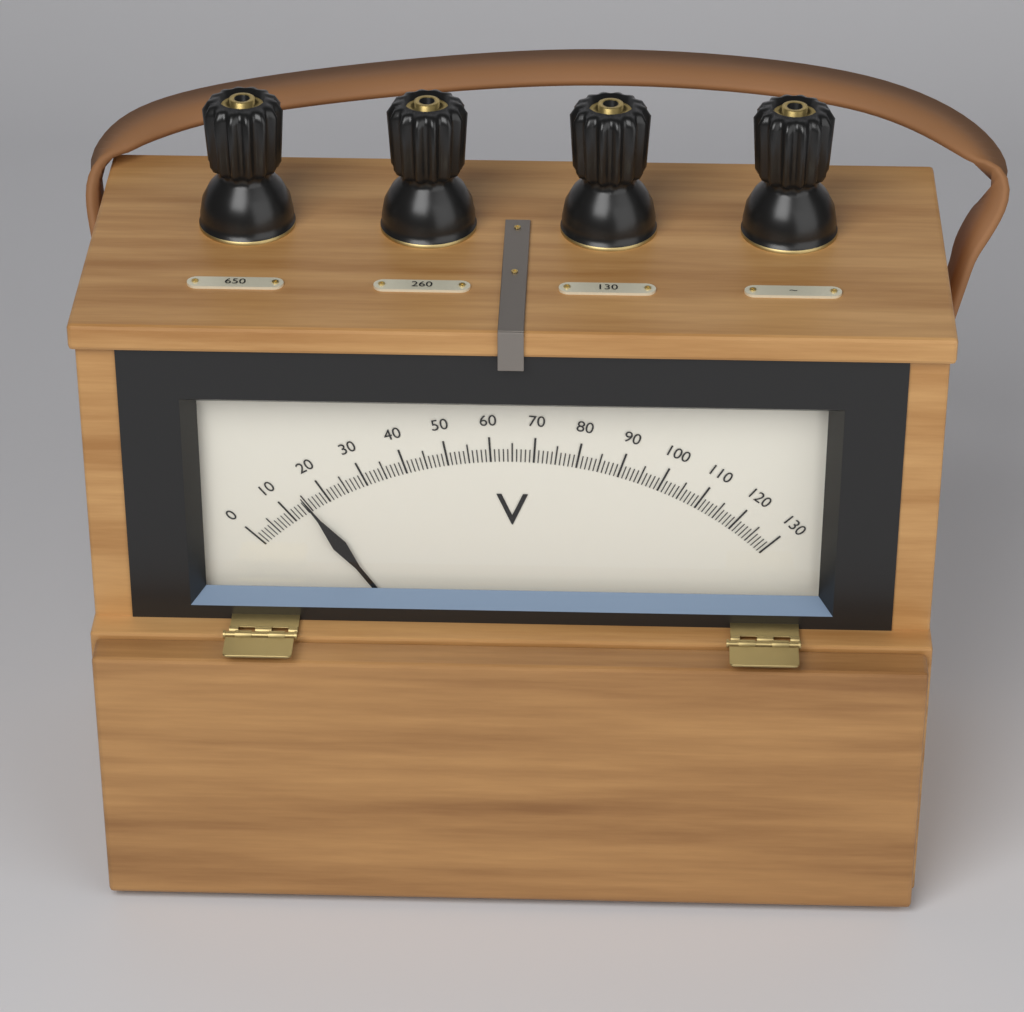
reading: 15 V
